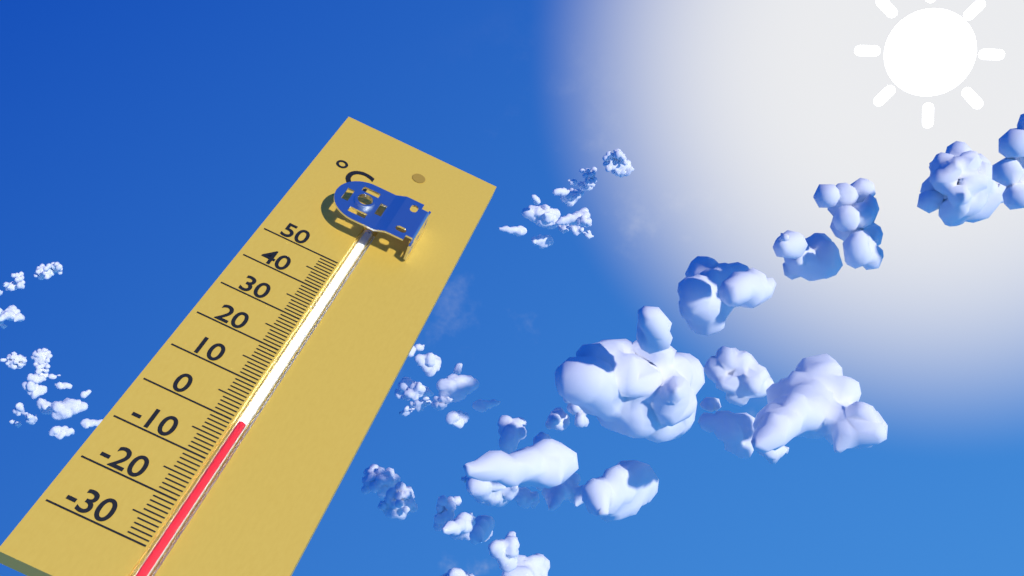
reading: 0 °C
